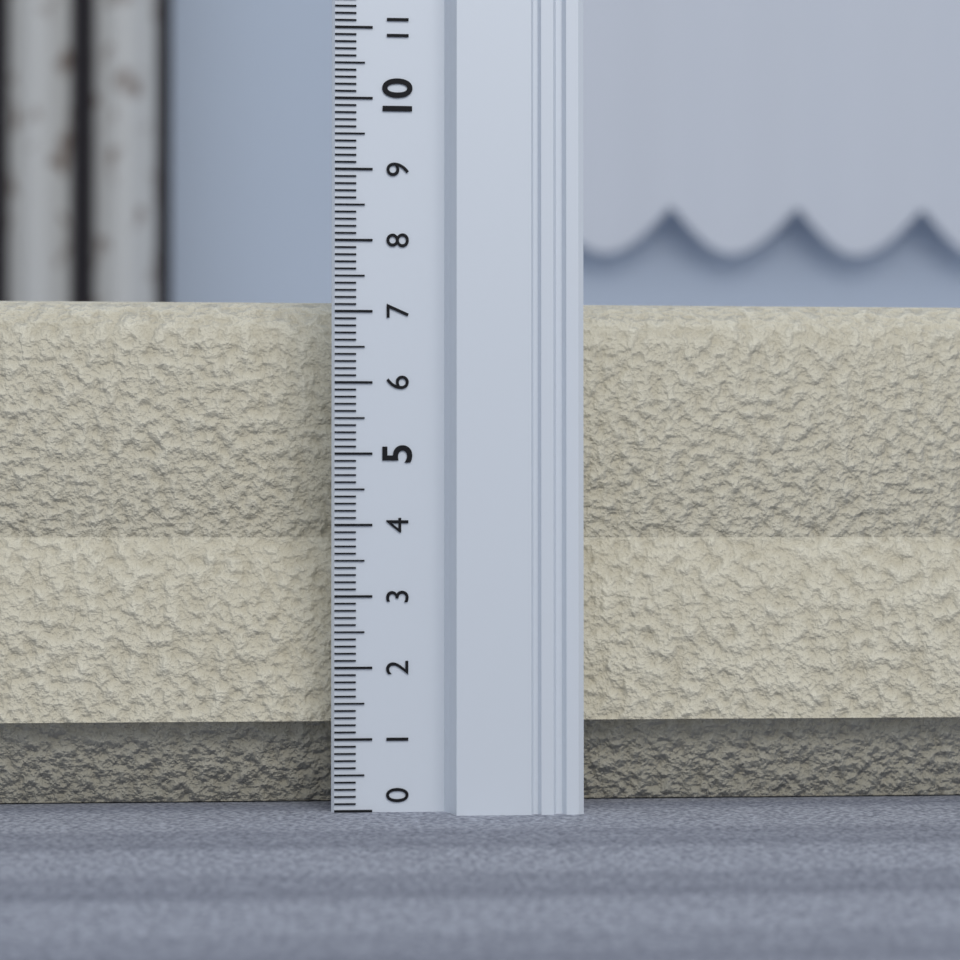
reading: 7.3 (no unit)
